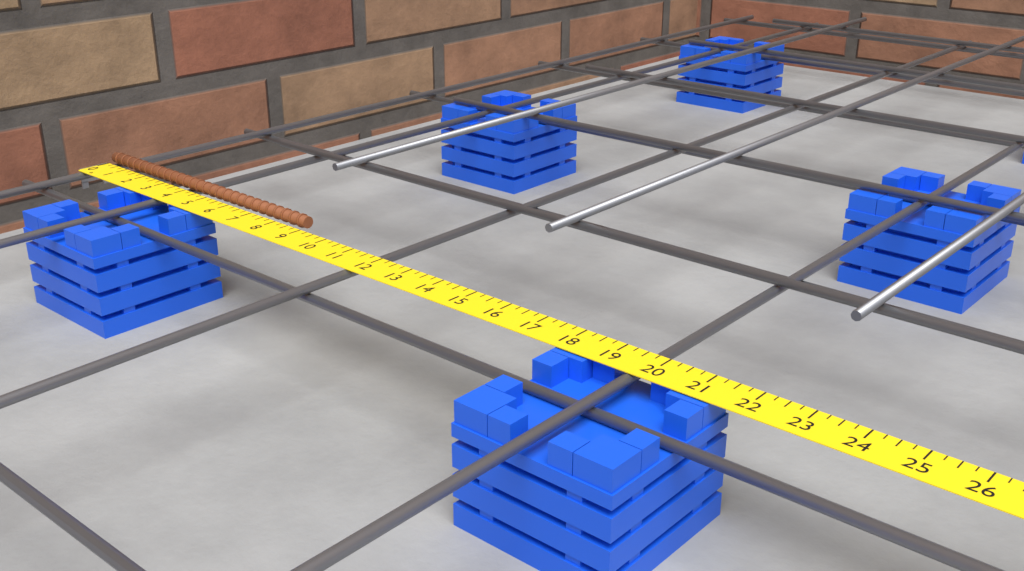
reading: 9.00 in
